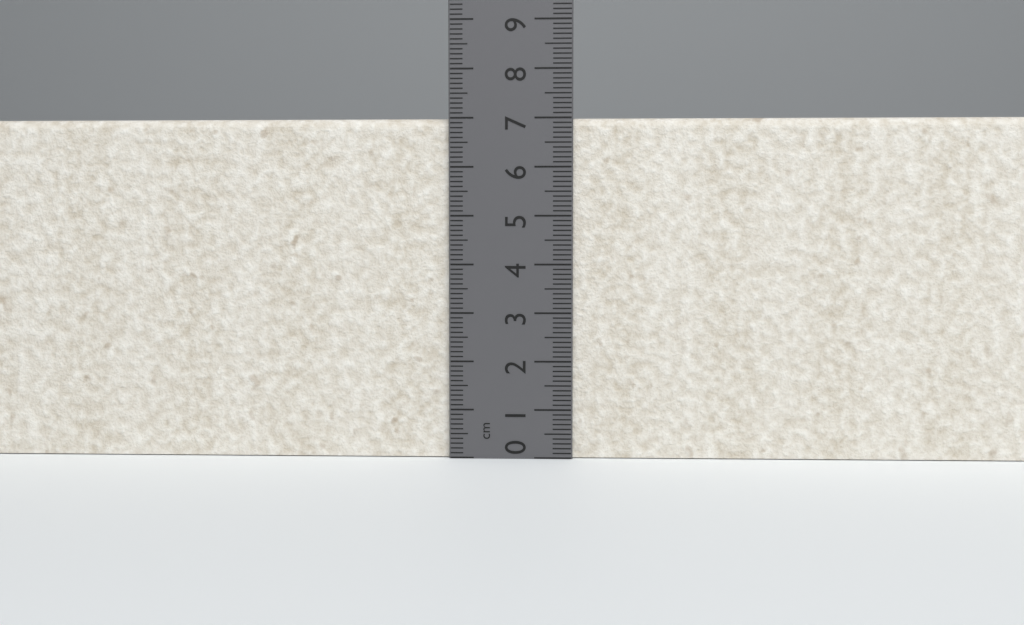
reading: 7.0 cm
